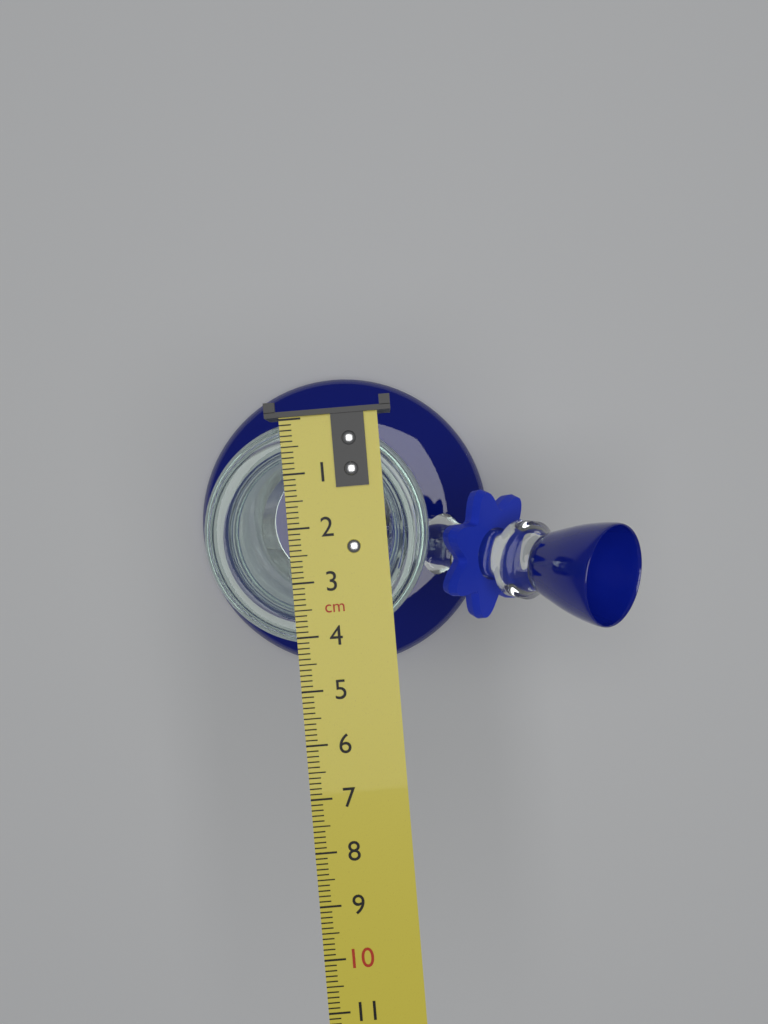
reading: 4.2 cm
